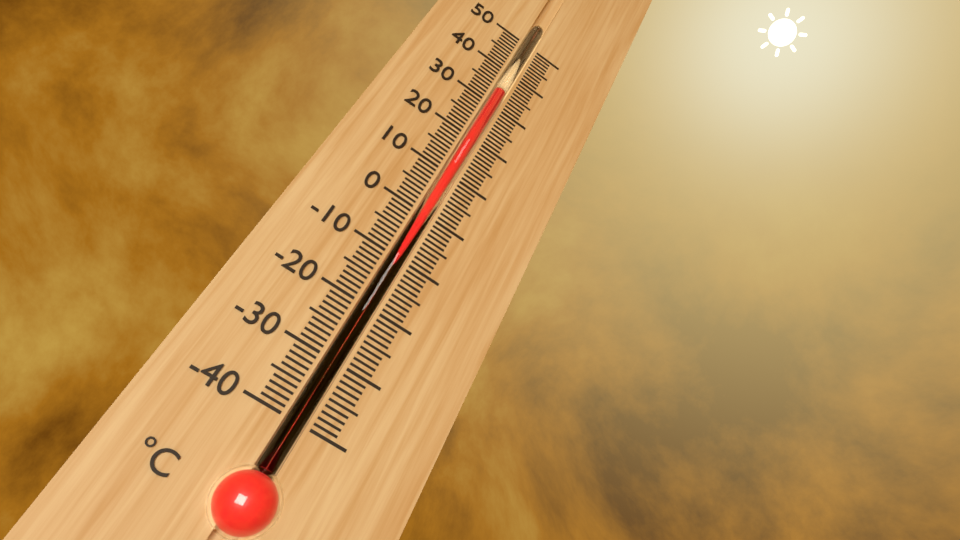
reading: 34 °C
